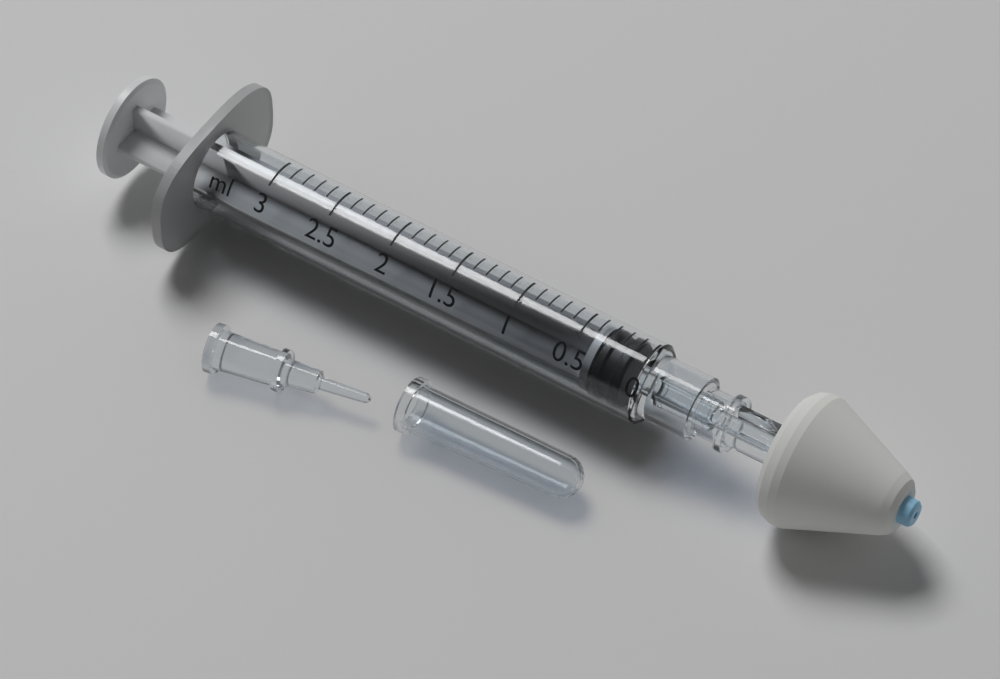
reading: 0.1 ml
